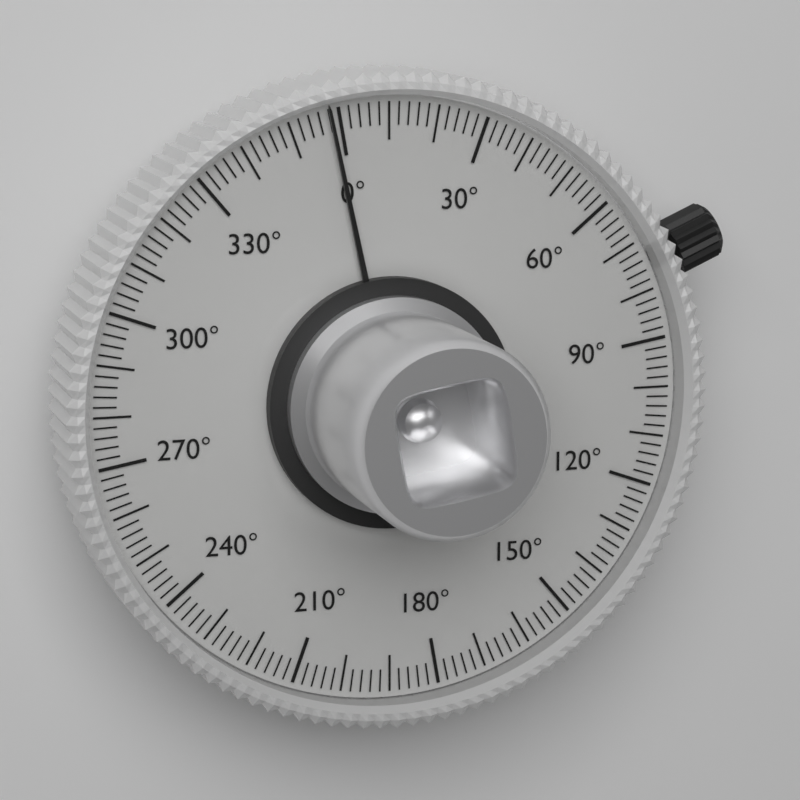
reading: 358 °
